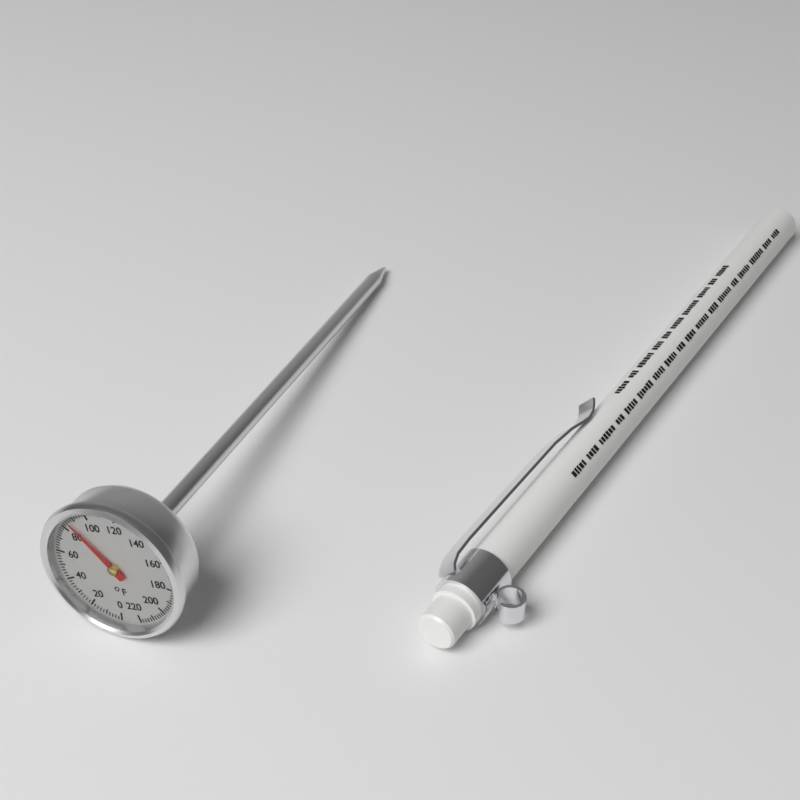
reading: 86 °F
